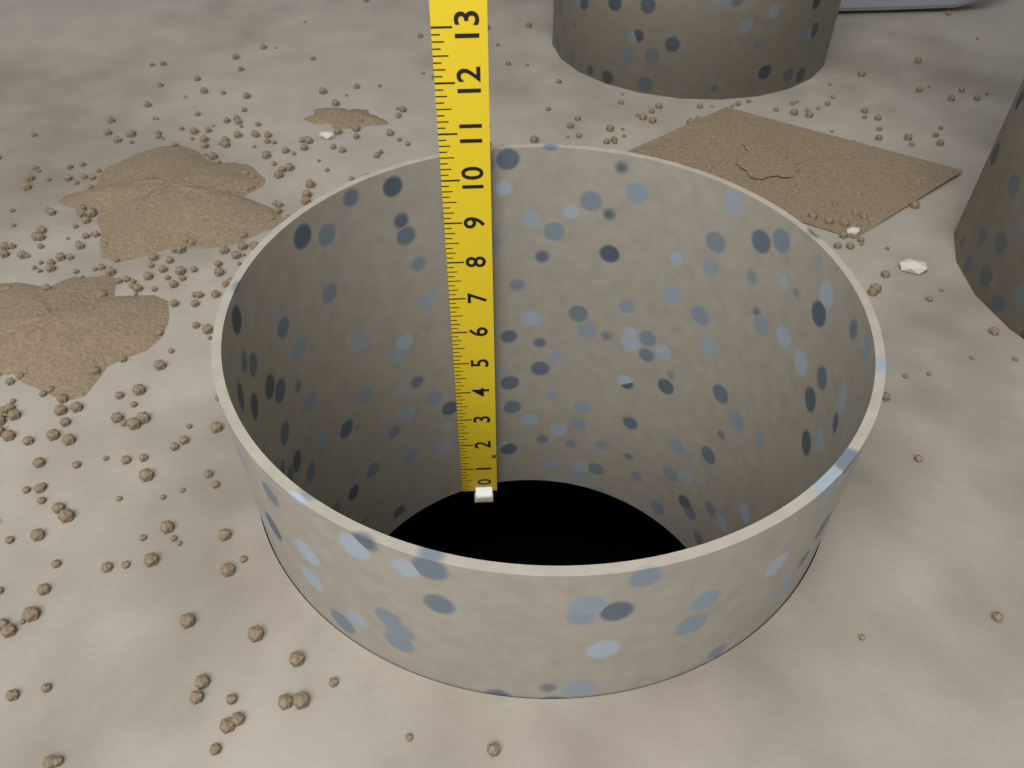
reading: 10.500 in
